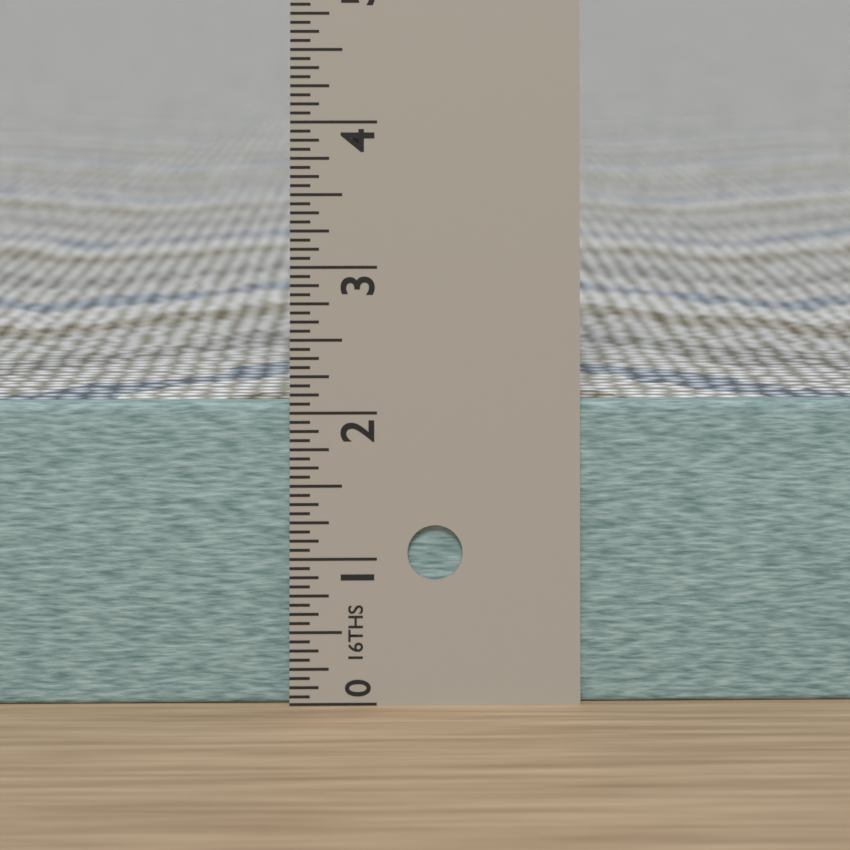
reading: 2.0625 in
